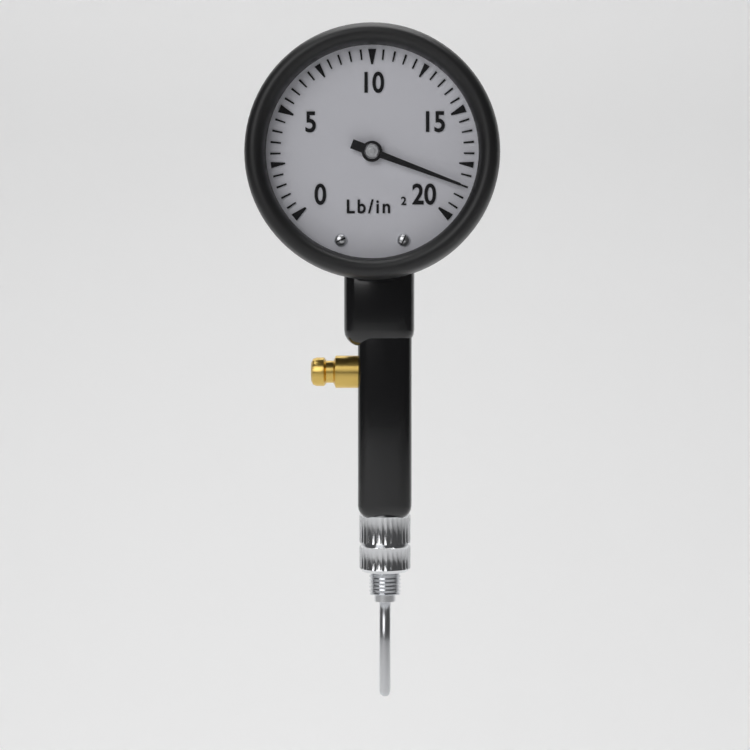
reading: 18.5 lb/in²
